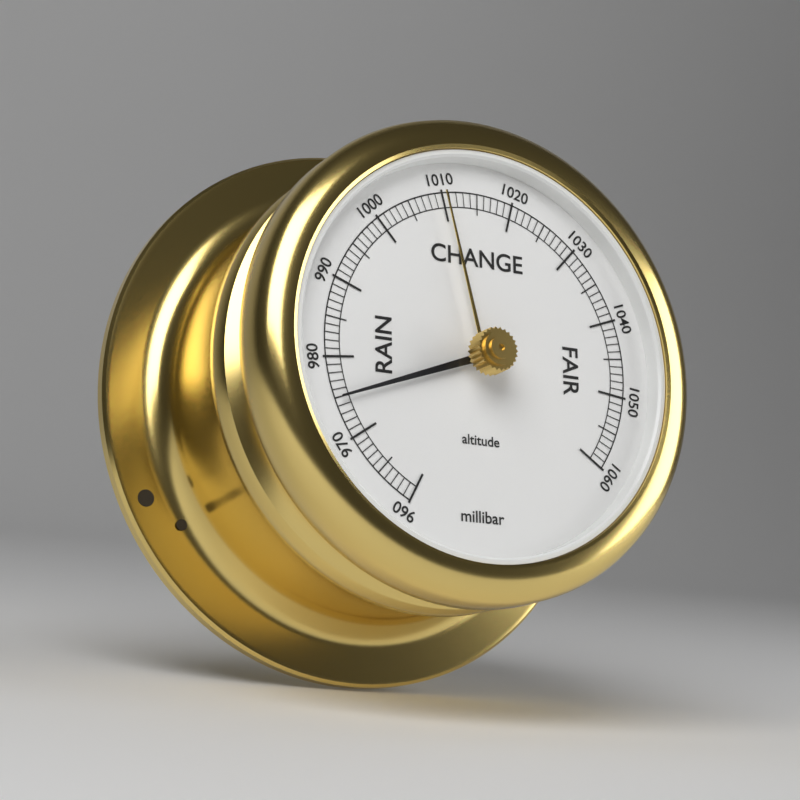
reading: 975 millibar
